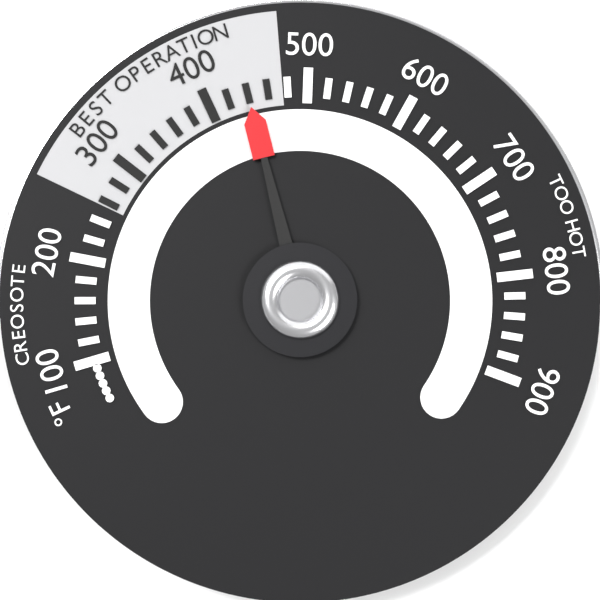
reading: 440 °F
